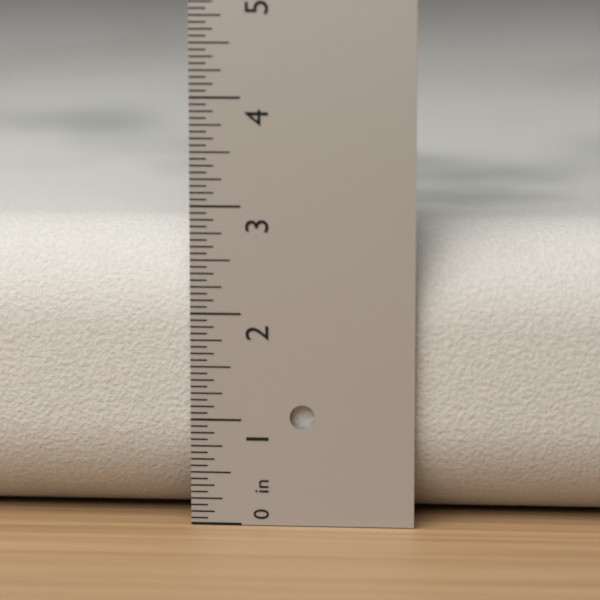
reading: 2.8125 in
